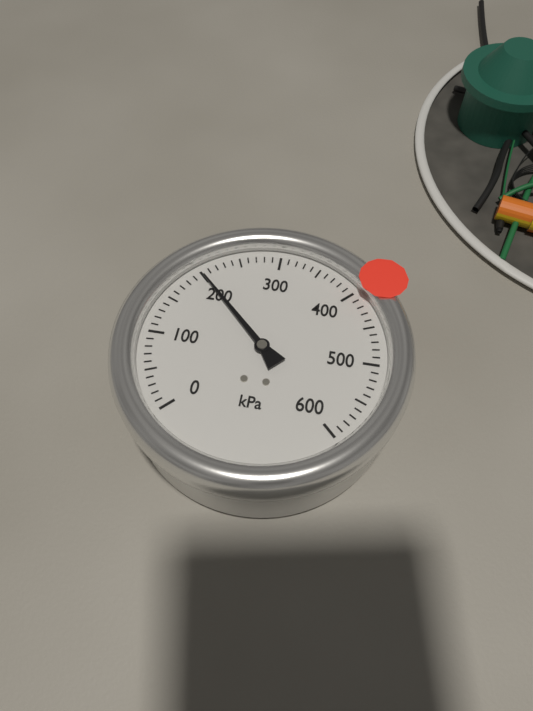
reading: 200 kPa
